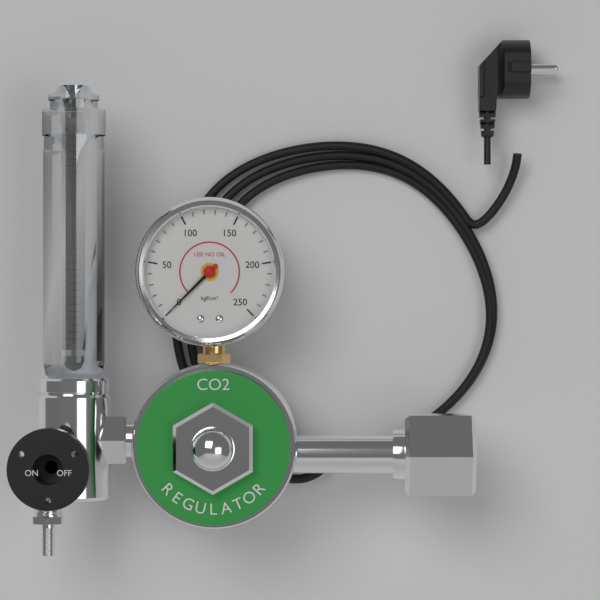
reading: 0 kgf/cm²
